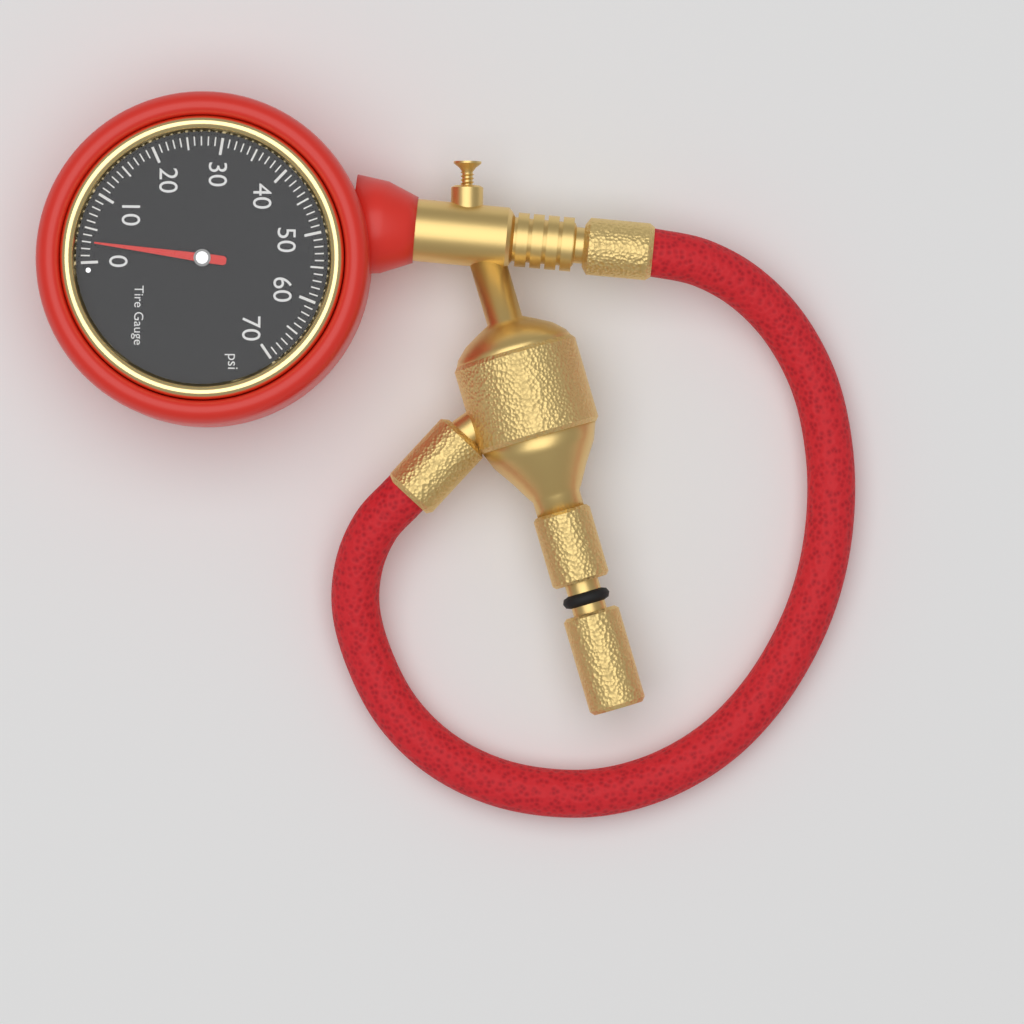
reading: 3 psi
